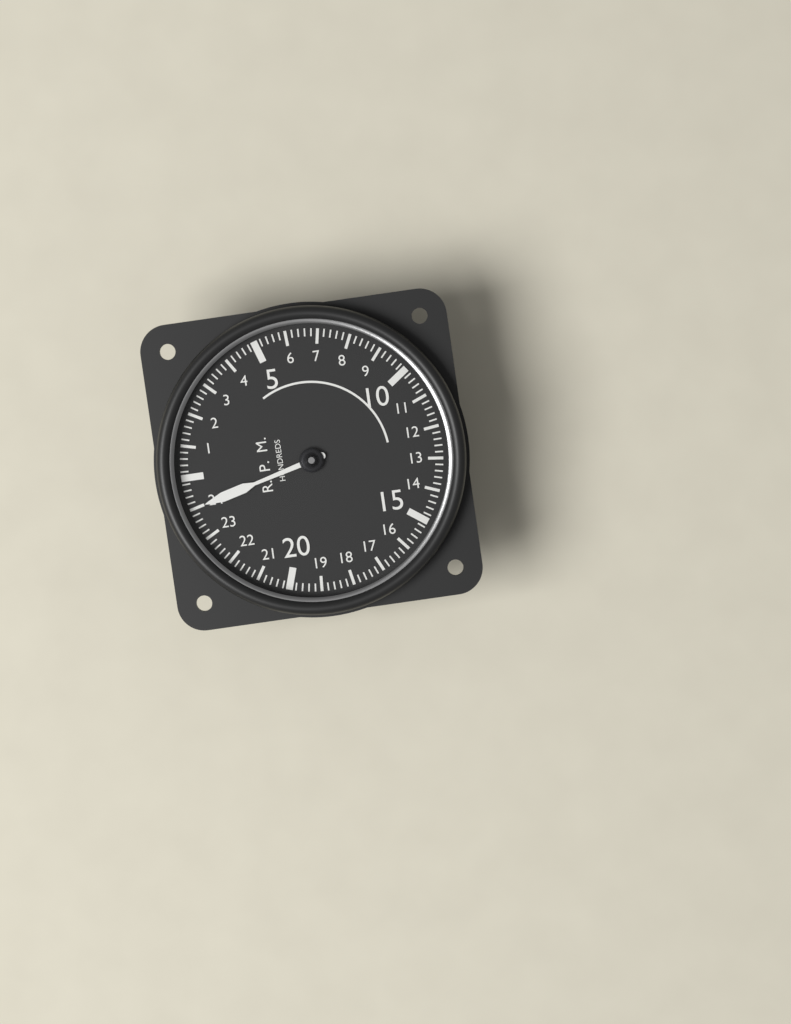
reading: 24.0 RPM x100
